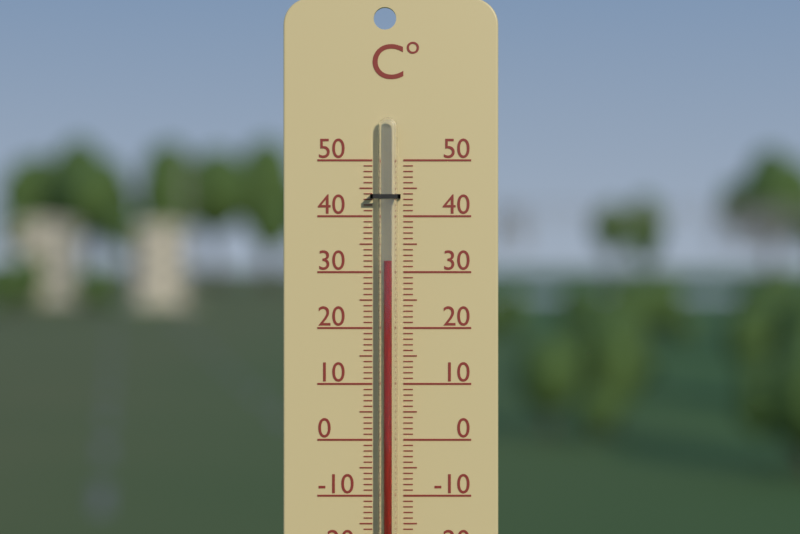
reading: 32 °C
